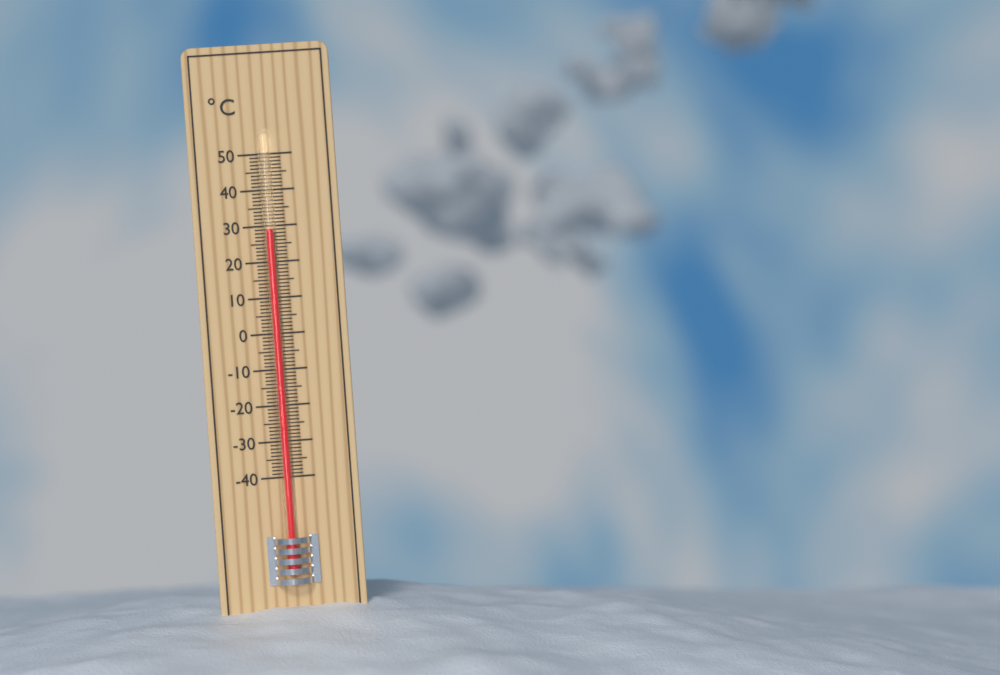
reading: 29 °C
